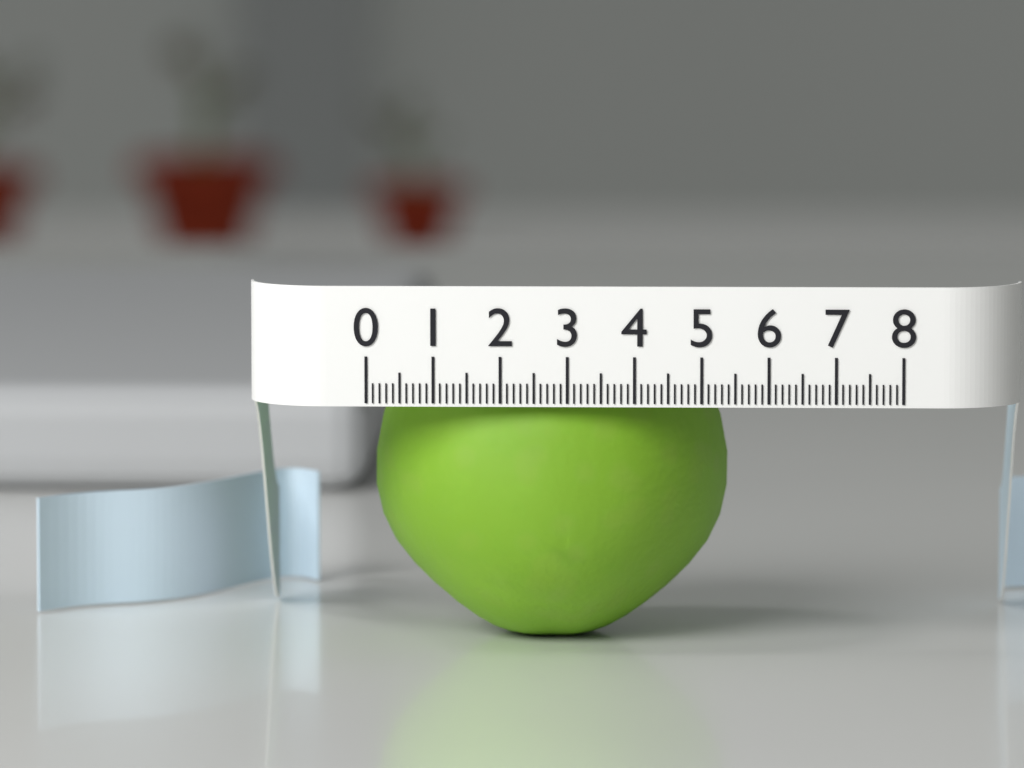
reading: 5.4 (no unit)
